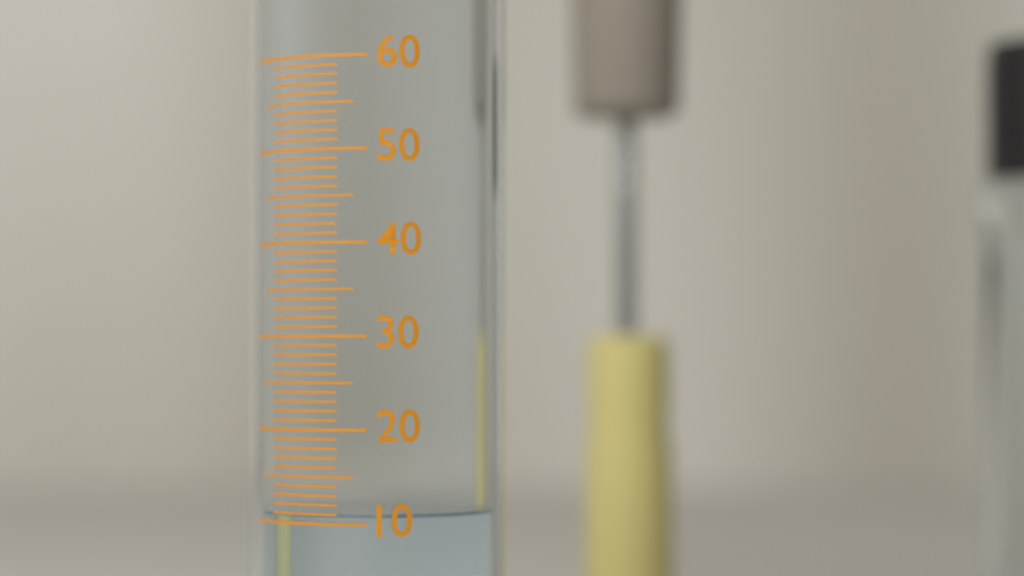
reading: 11 (no unit)
